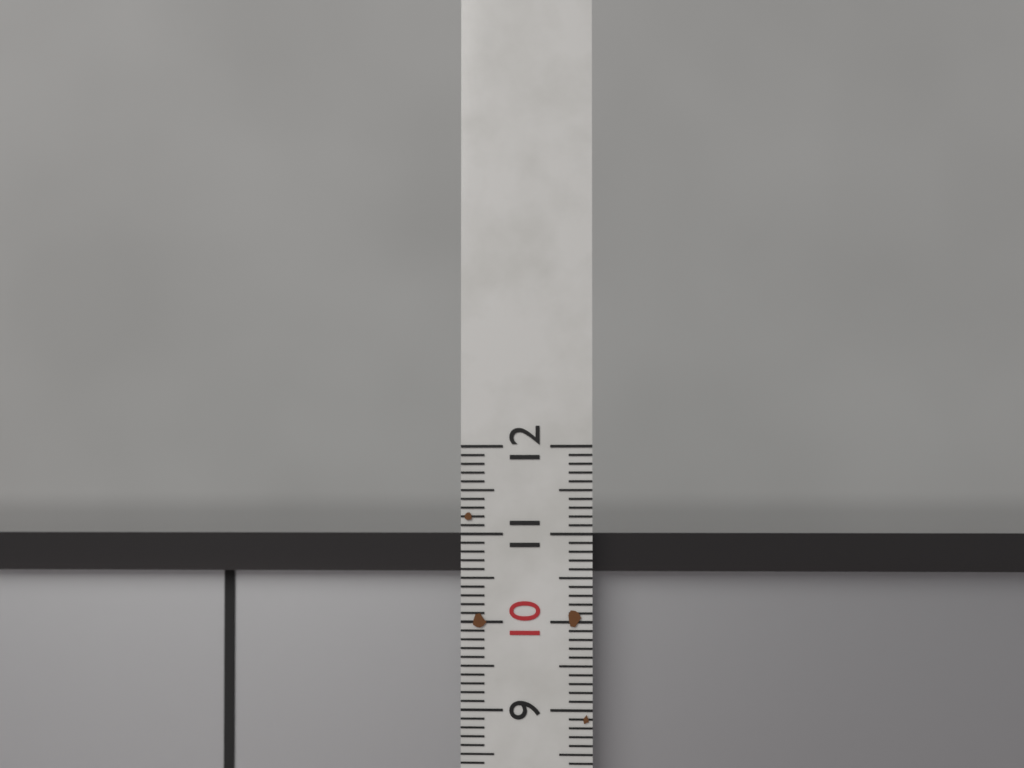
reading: 11.0 (no unit)
